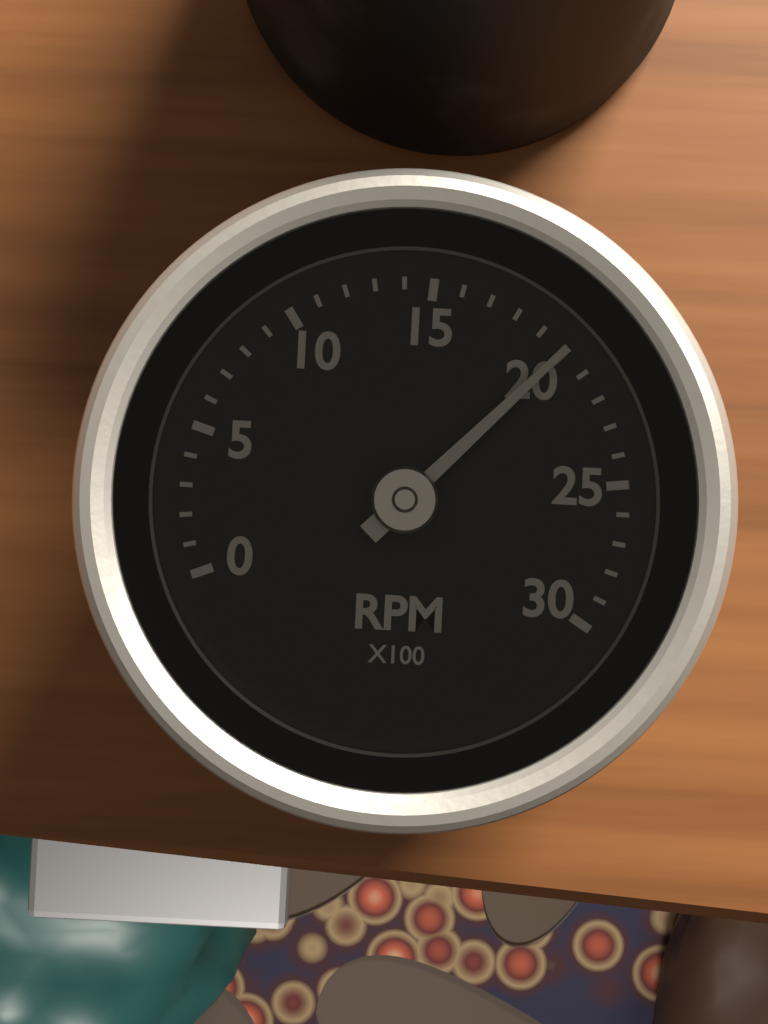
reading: 20 RPM x100
